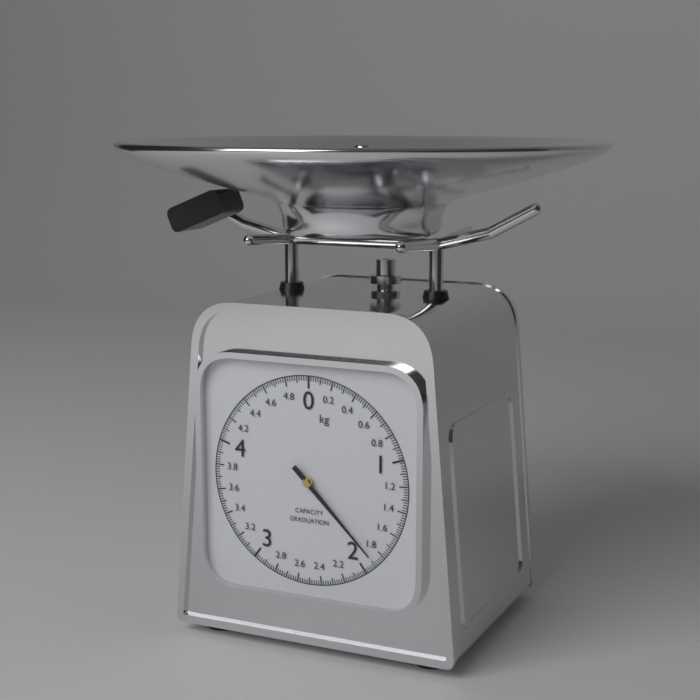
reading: 1.88 kg
